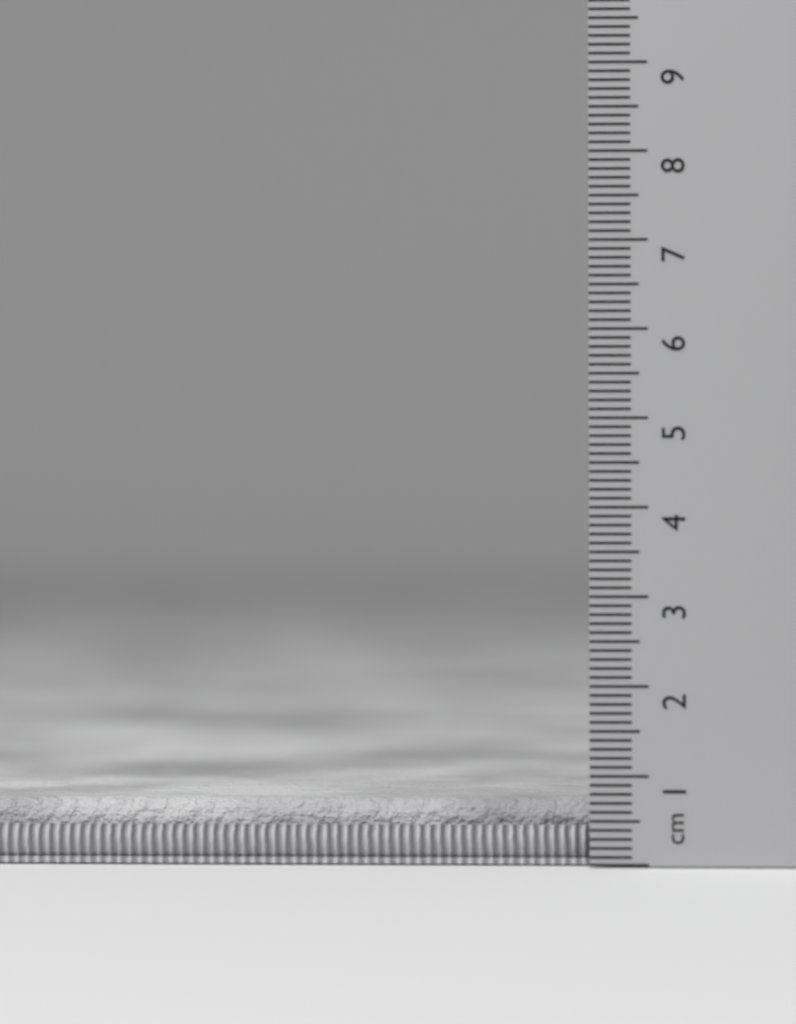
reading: 0.7 cm
